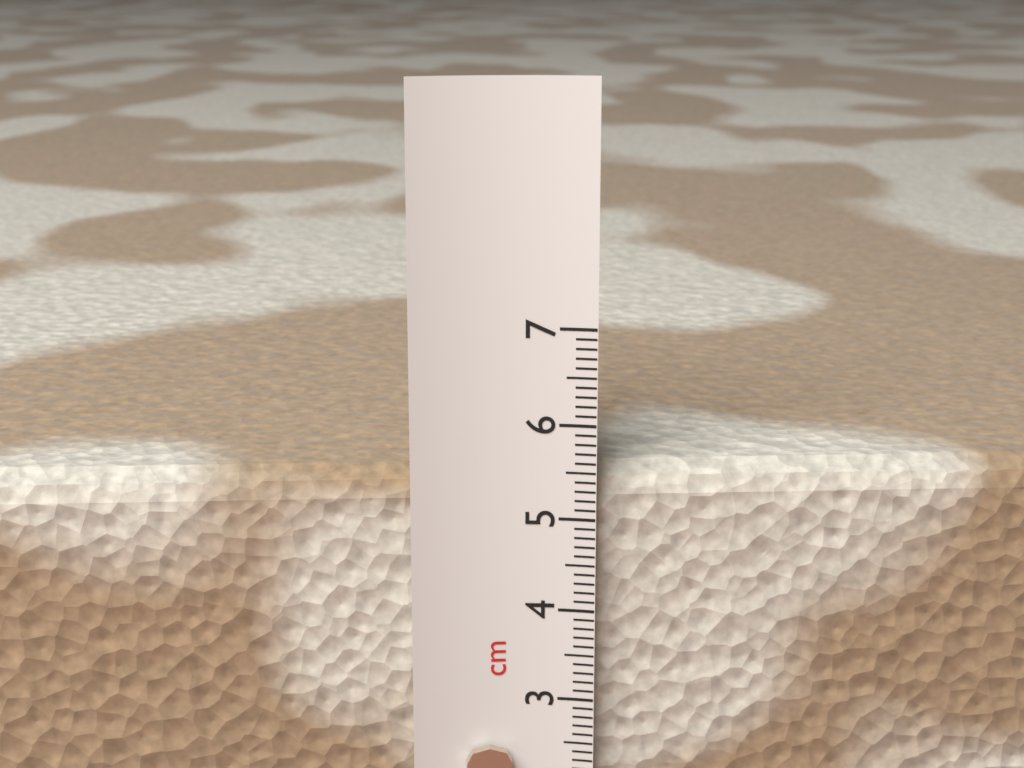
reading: 5.5 cm
